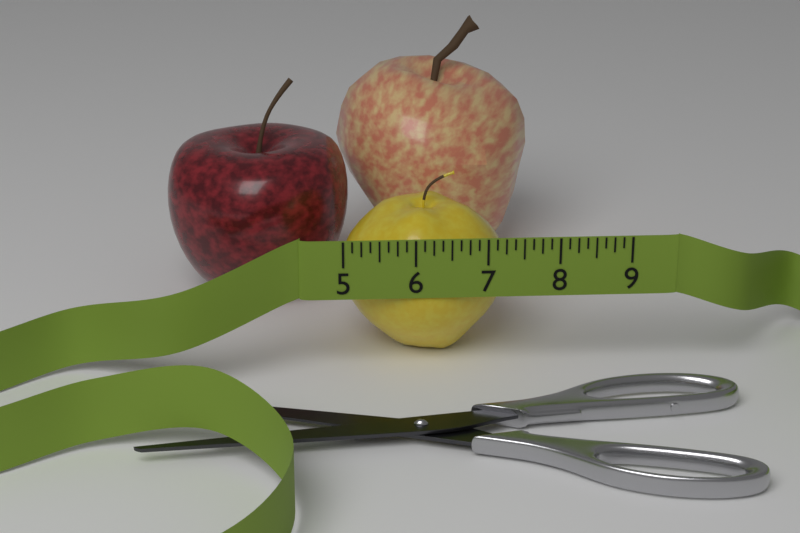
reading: 7.375 (no unit)
